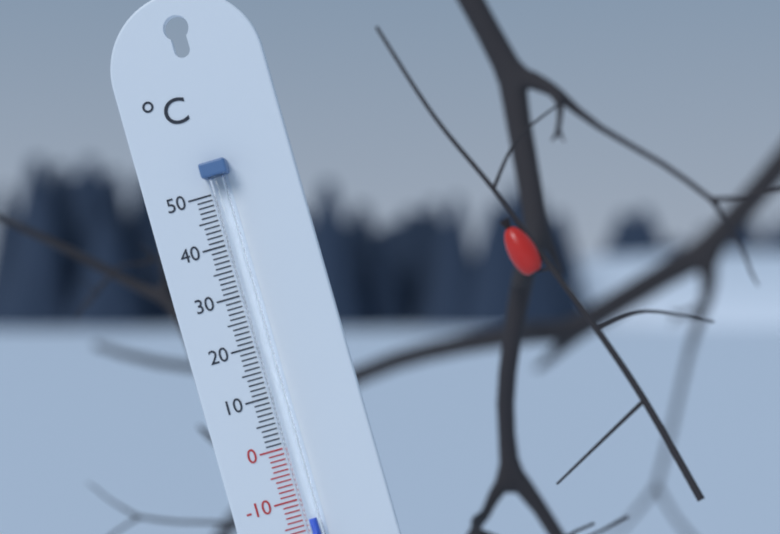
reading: -14 °C
